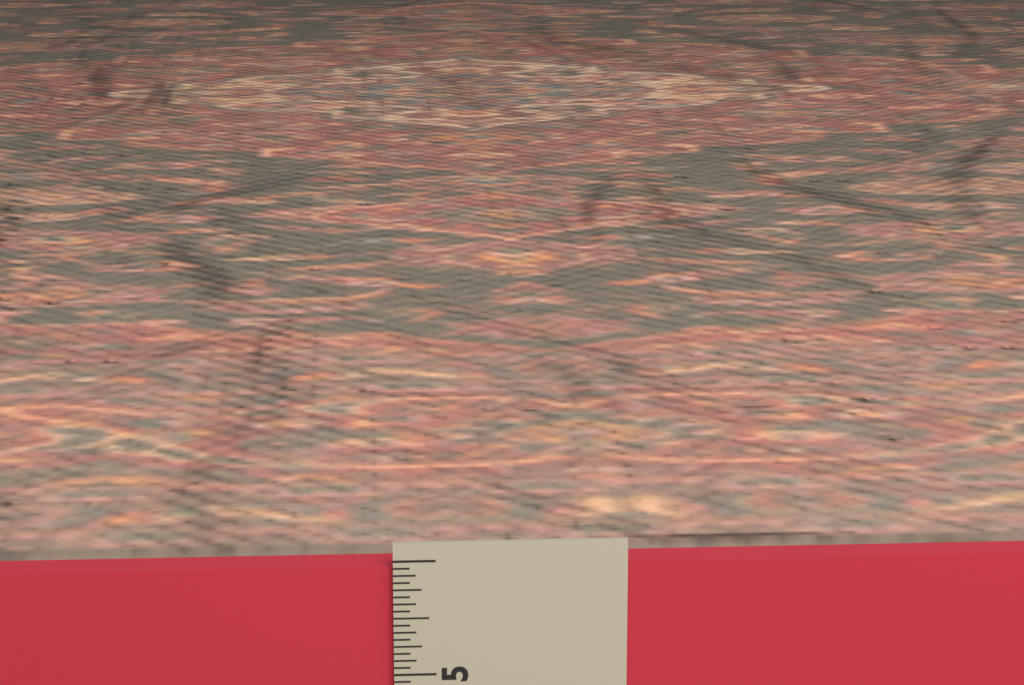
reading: 5.9375 in
